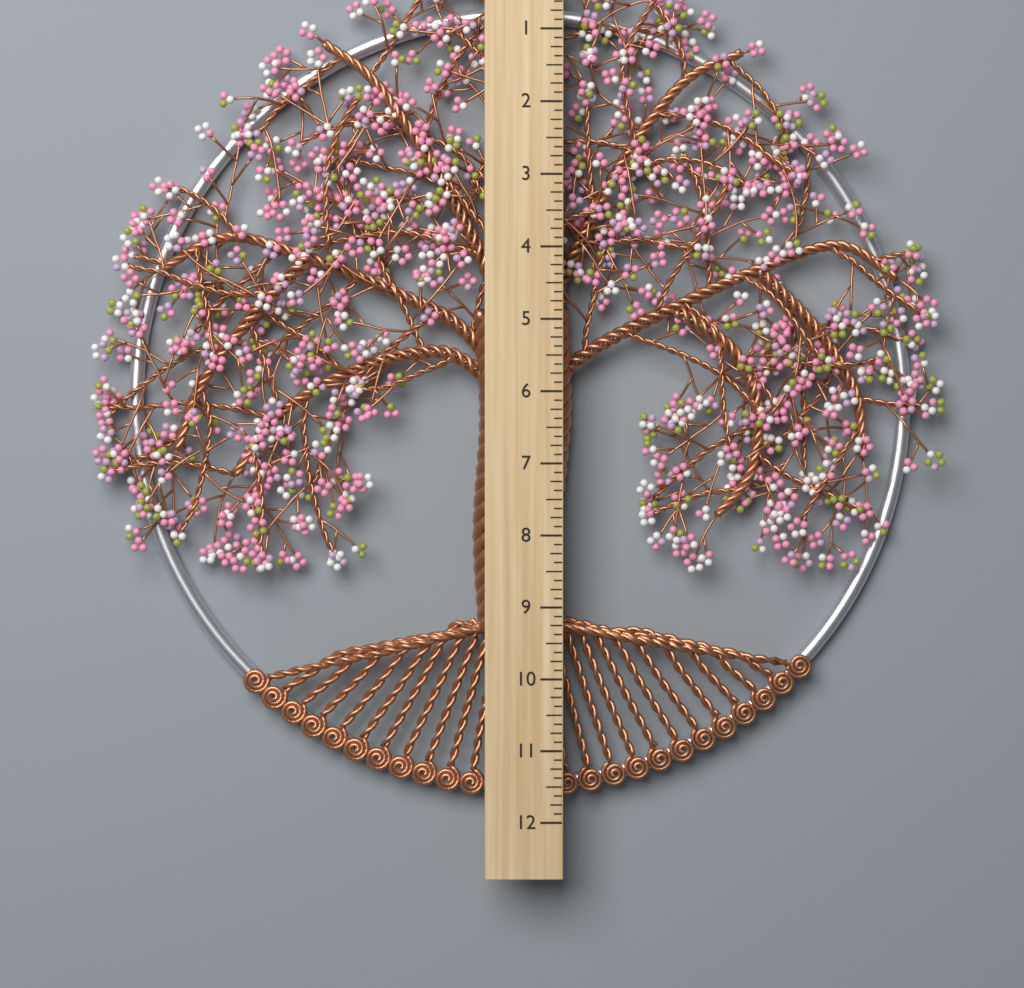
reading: 11.750 (no unit)
